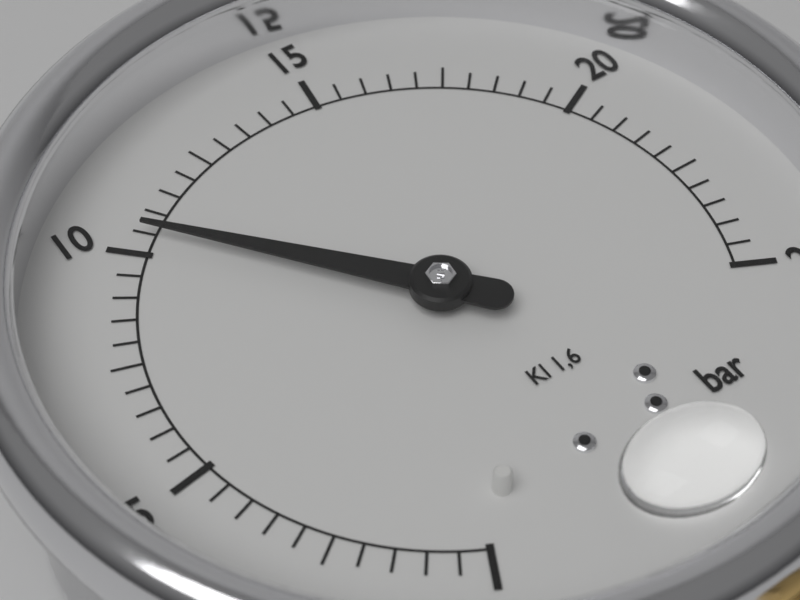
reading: 10.5 bar
